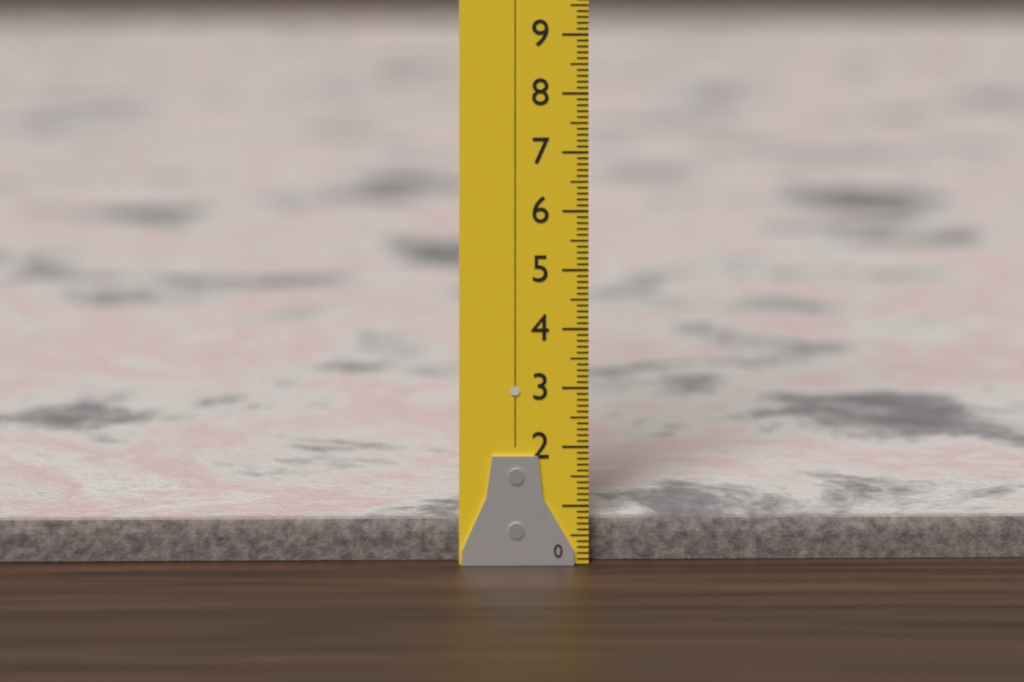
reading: 0.7 (no unit)
